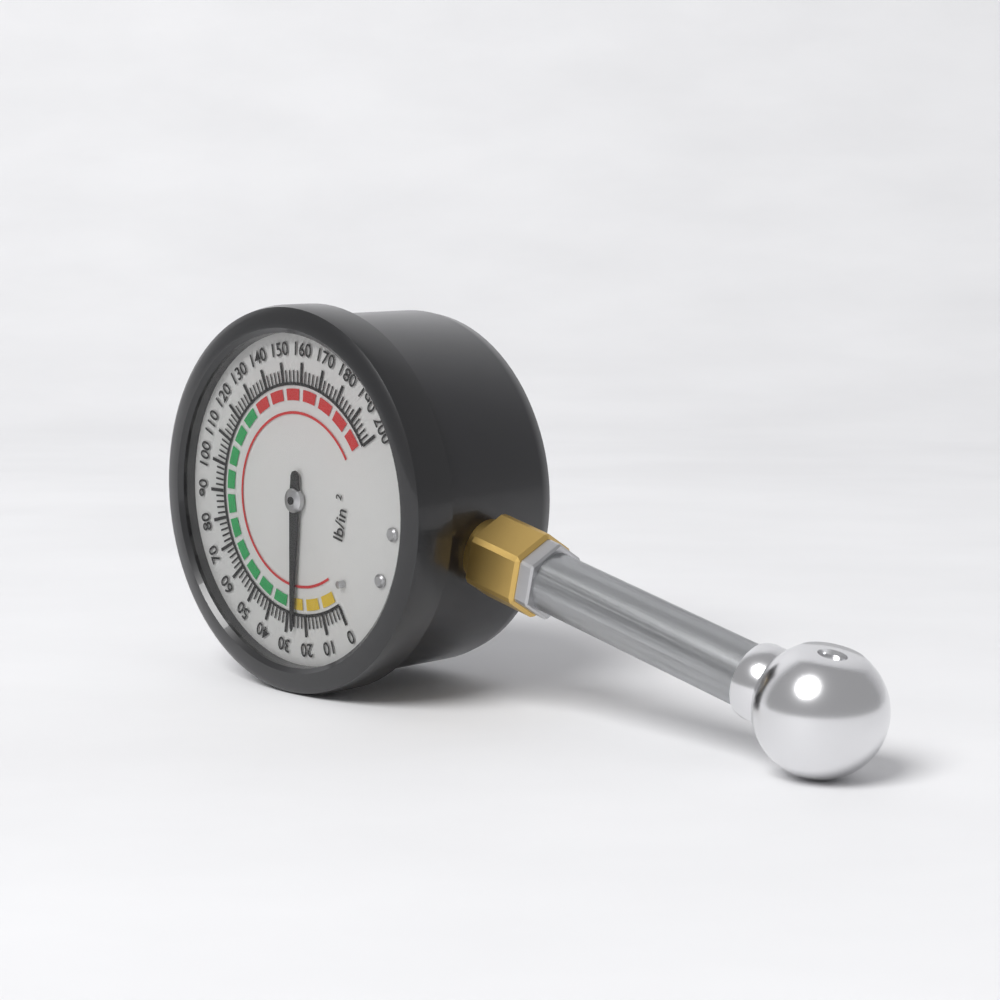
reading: 26 psi
